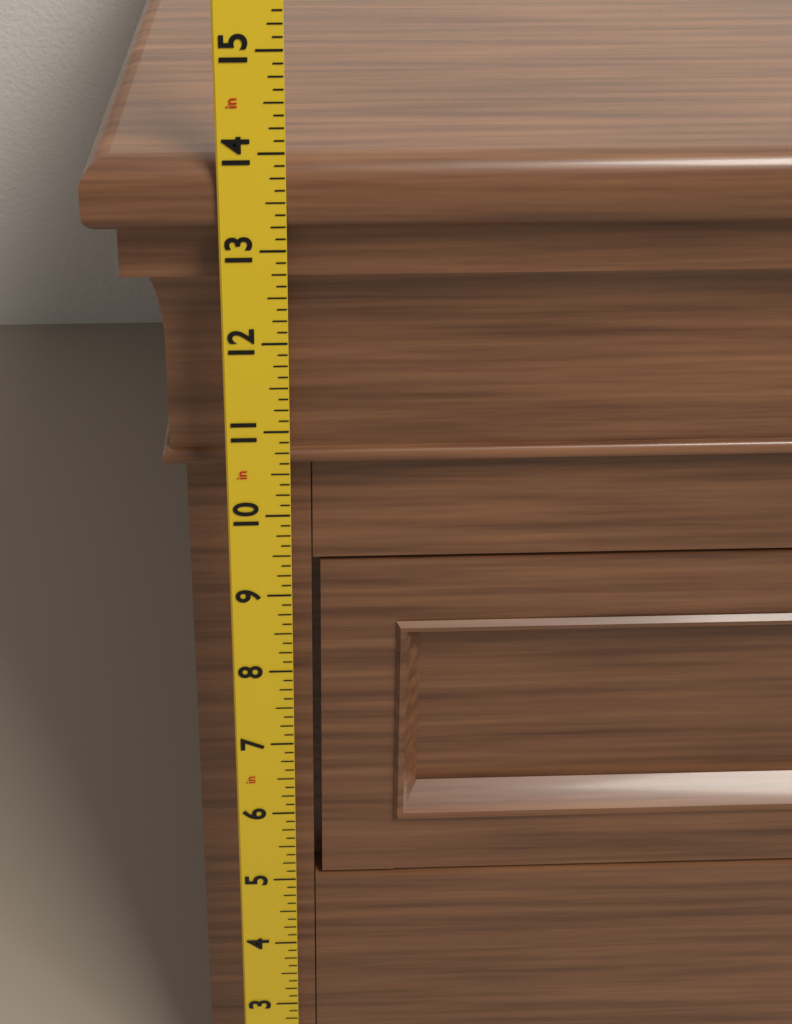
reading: 13.875 in
